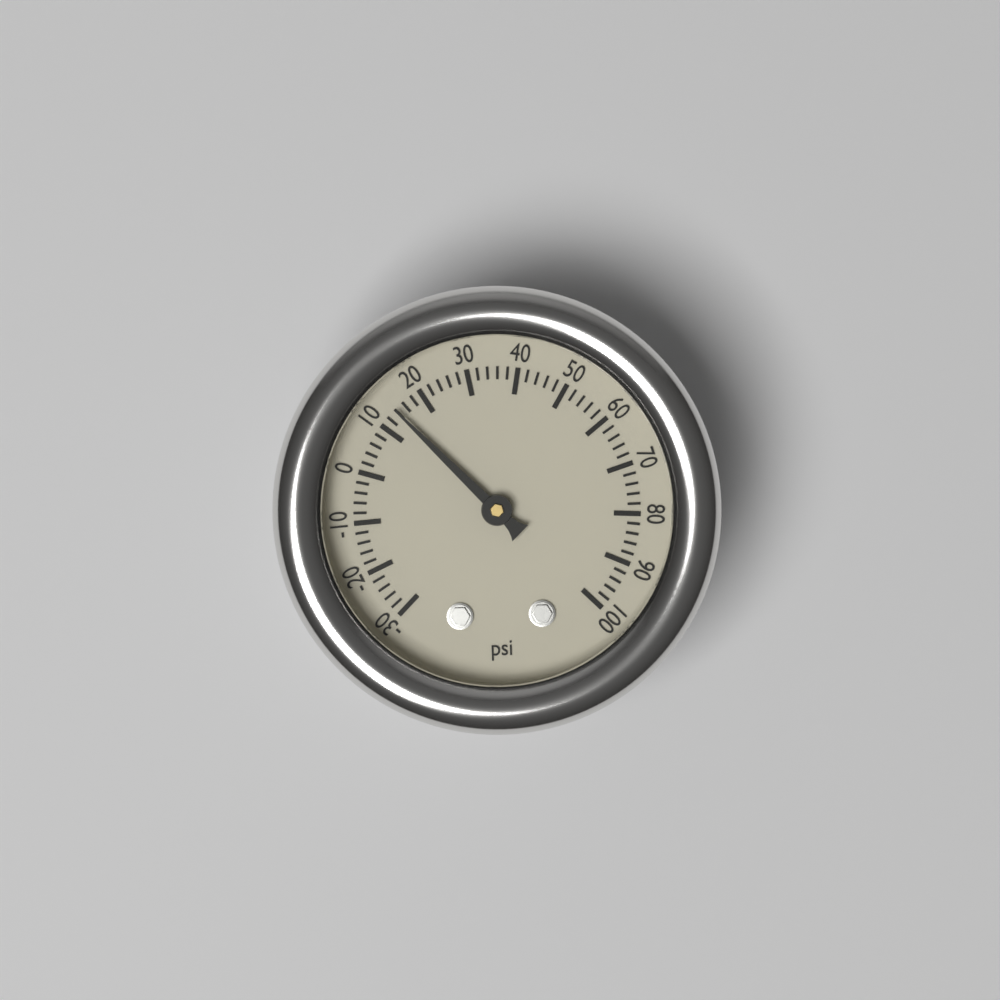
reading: 14 psi
